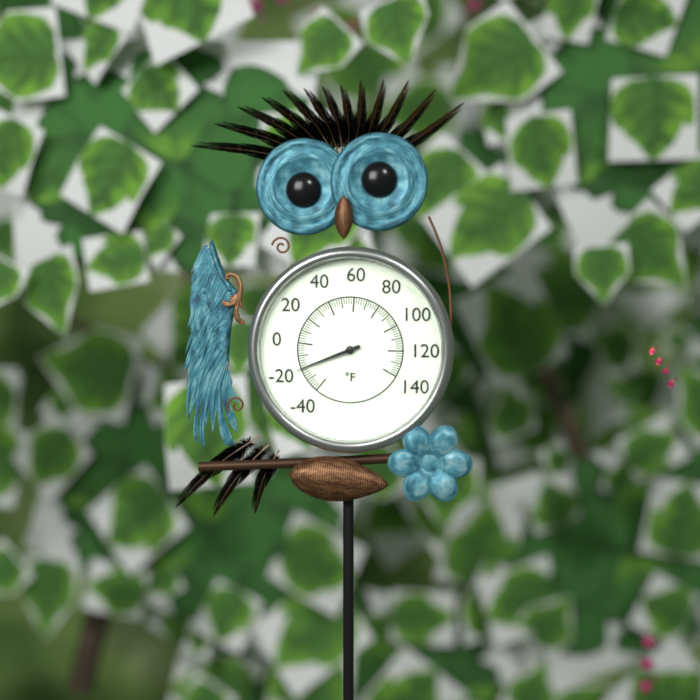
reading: -20 °F
